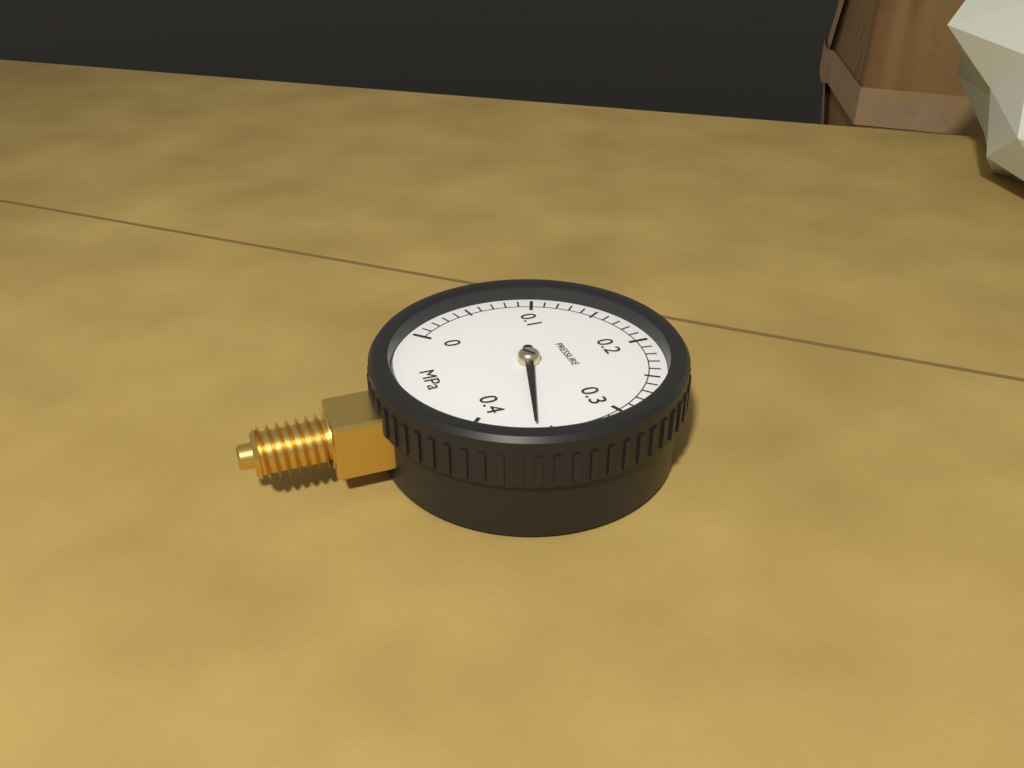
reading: 0.36 MPa
